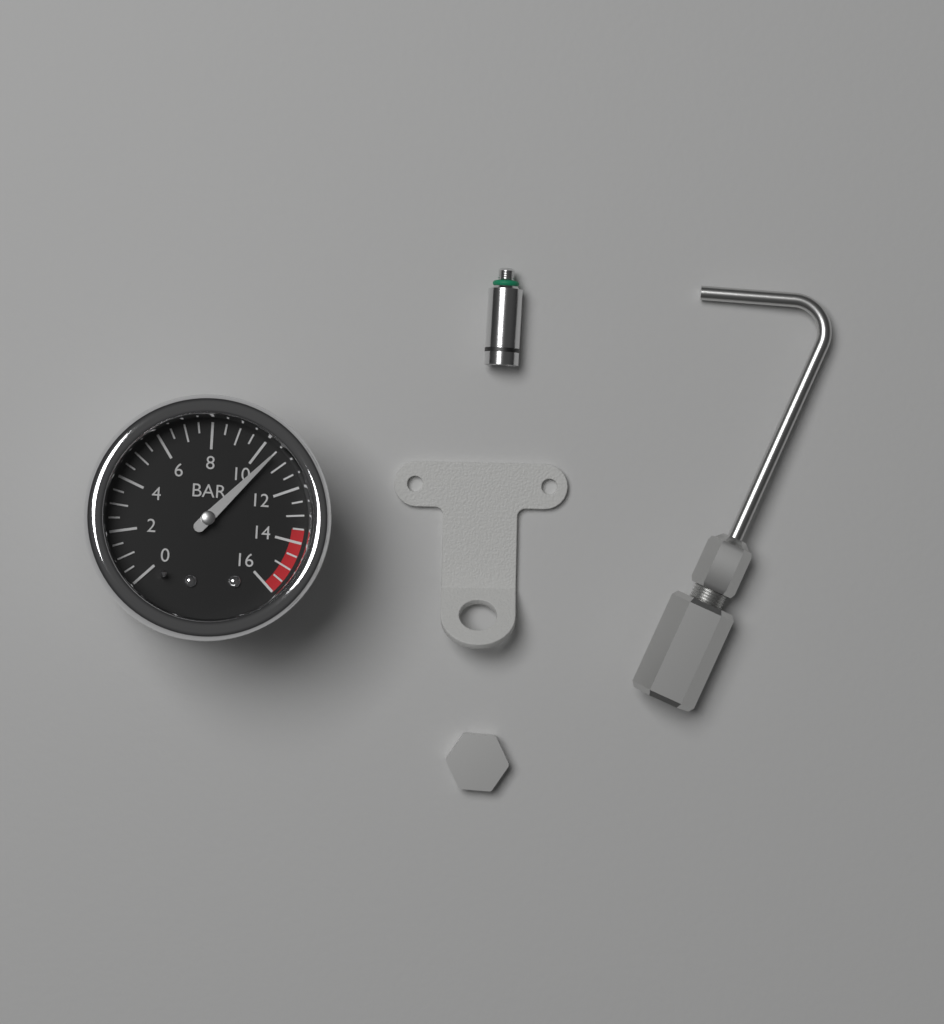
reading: 10.5 bar
